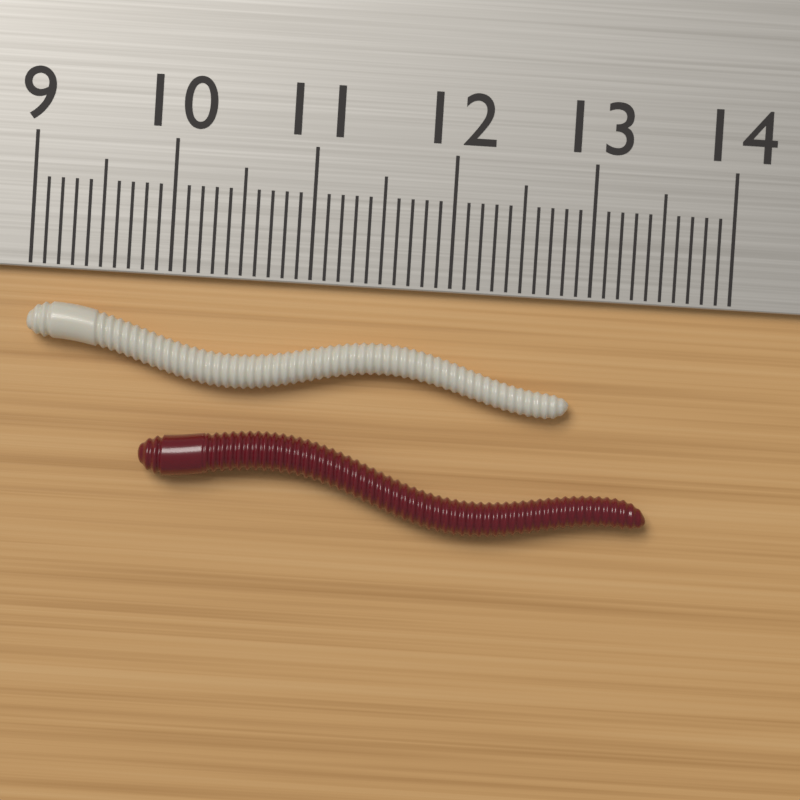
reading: 12.9 cm
